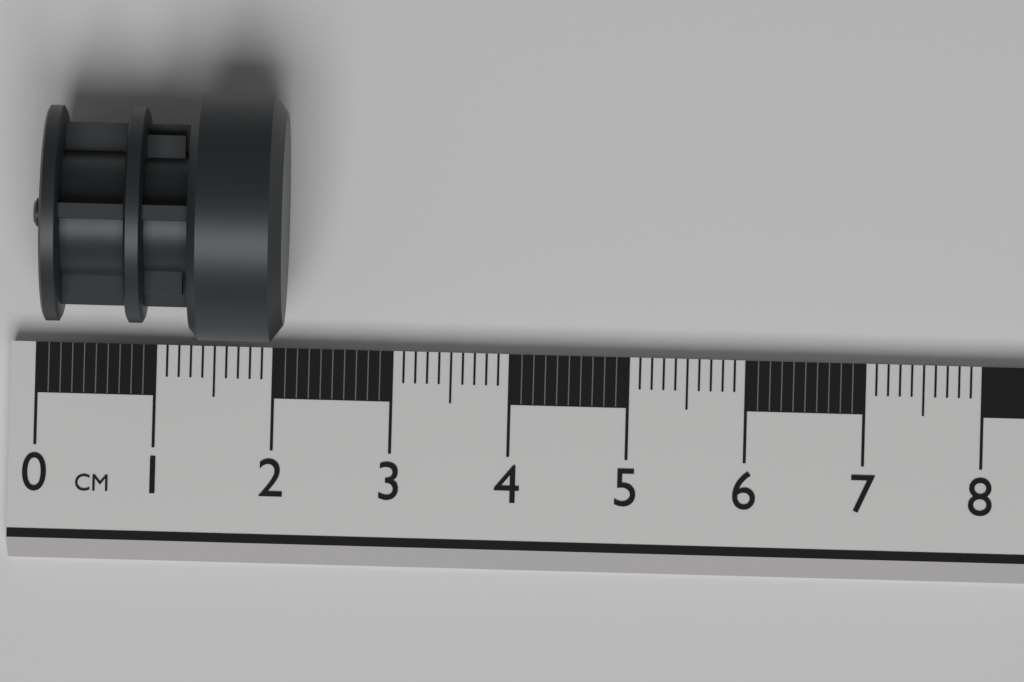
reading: 2.1 cm
